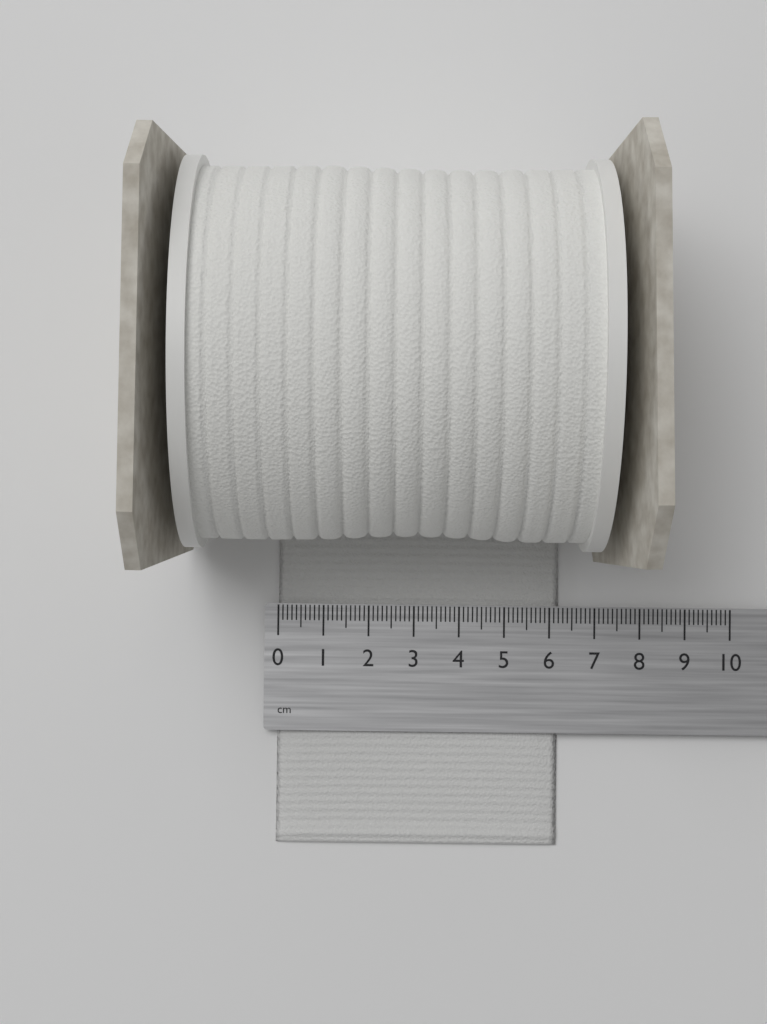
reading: 6.2 cm
